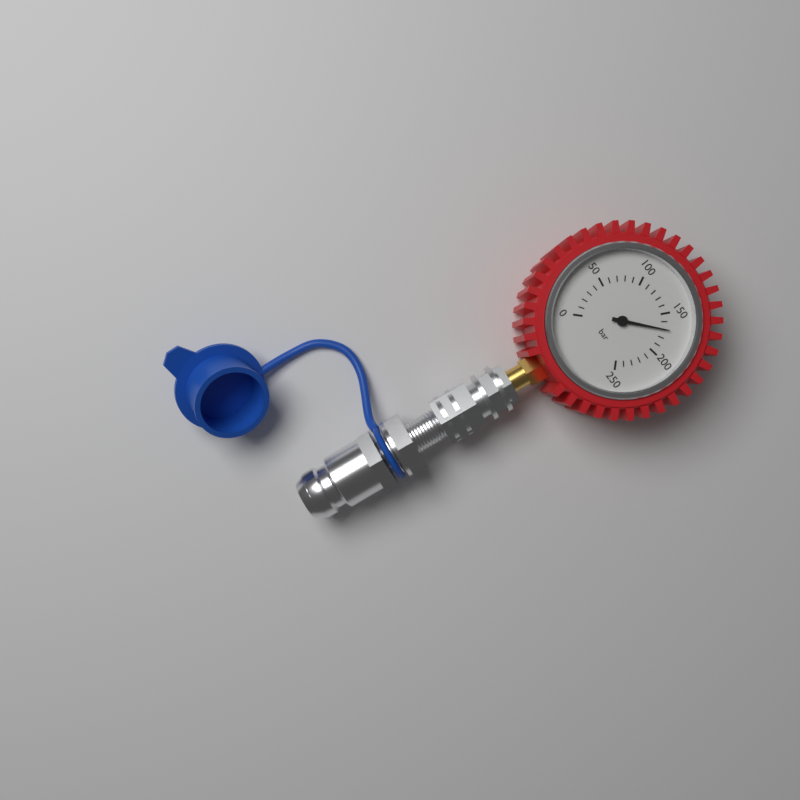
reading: 170 bar
